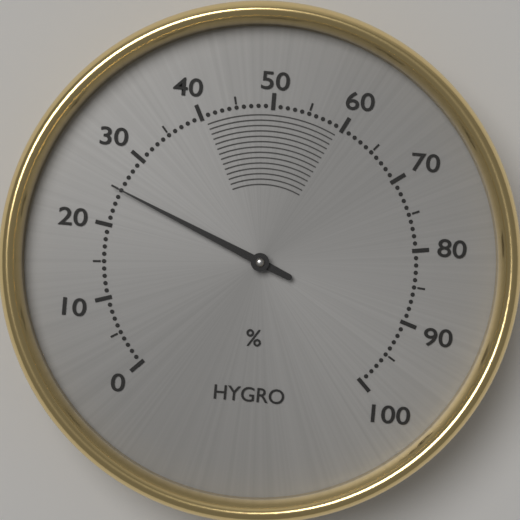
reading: 25 %
